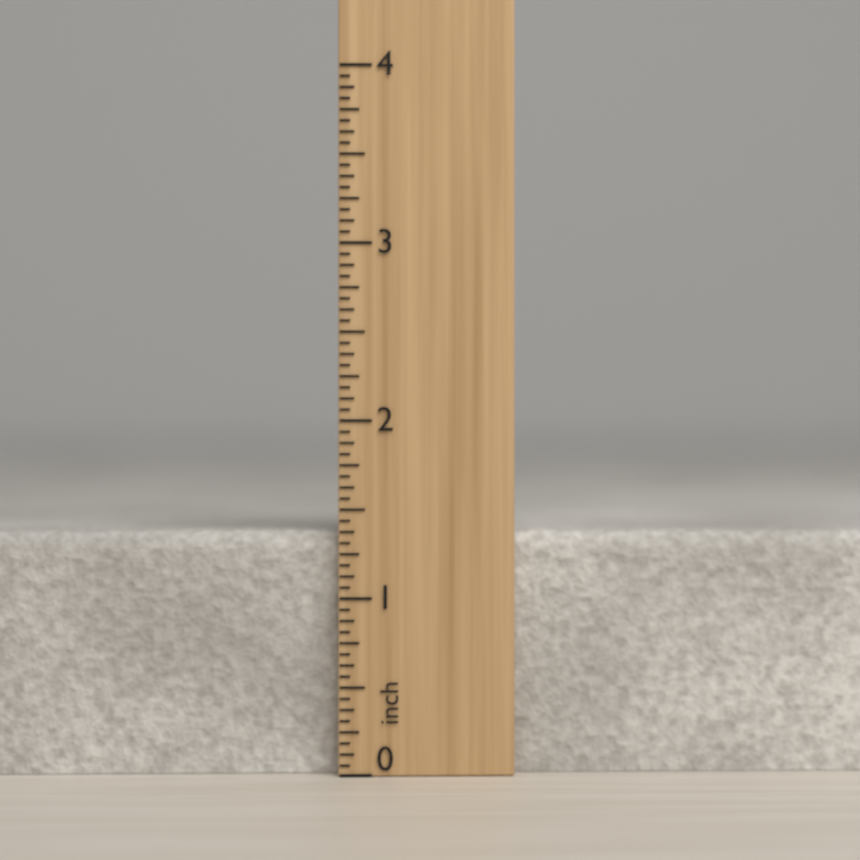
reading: 1.3750 inch
